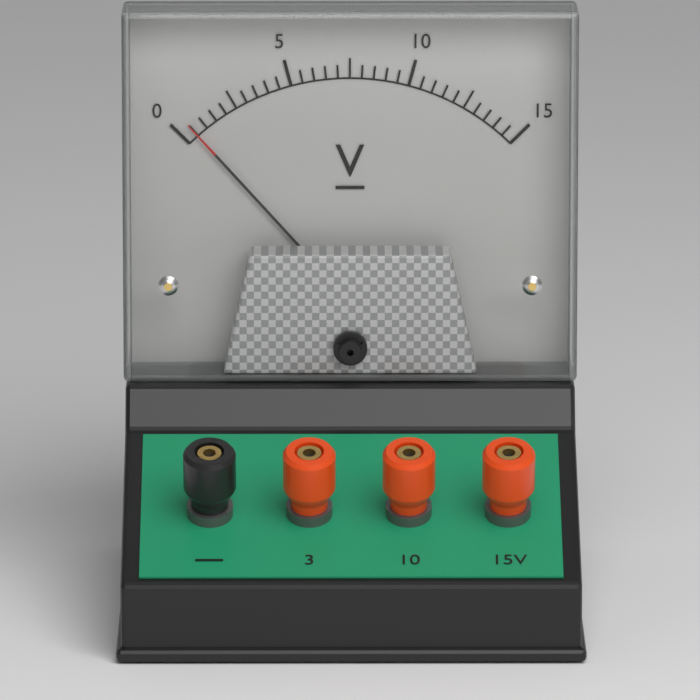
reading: 0.5 V
